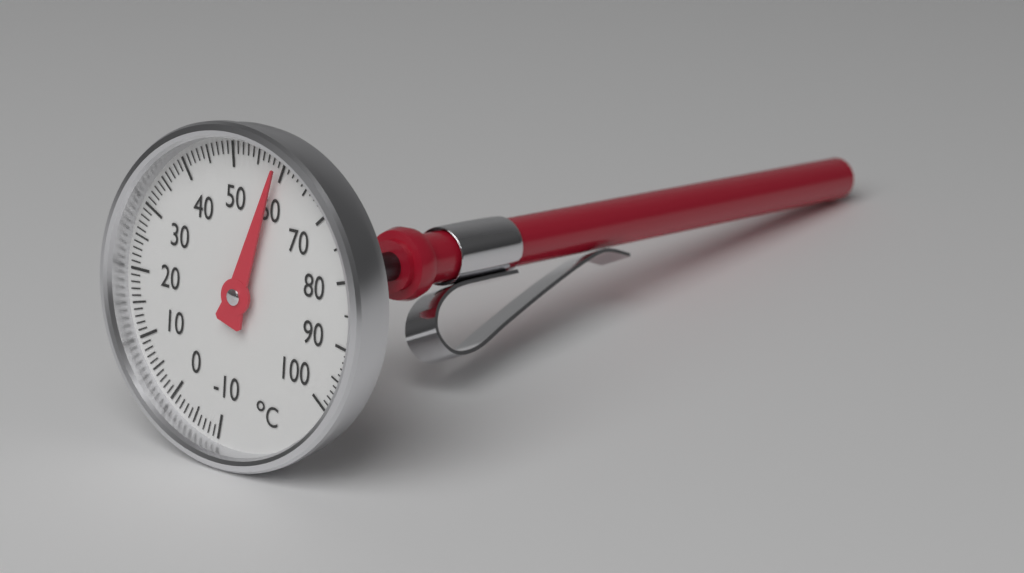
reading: 59 °C
